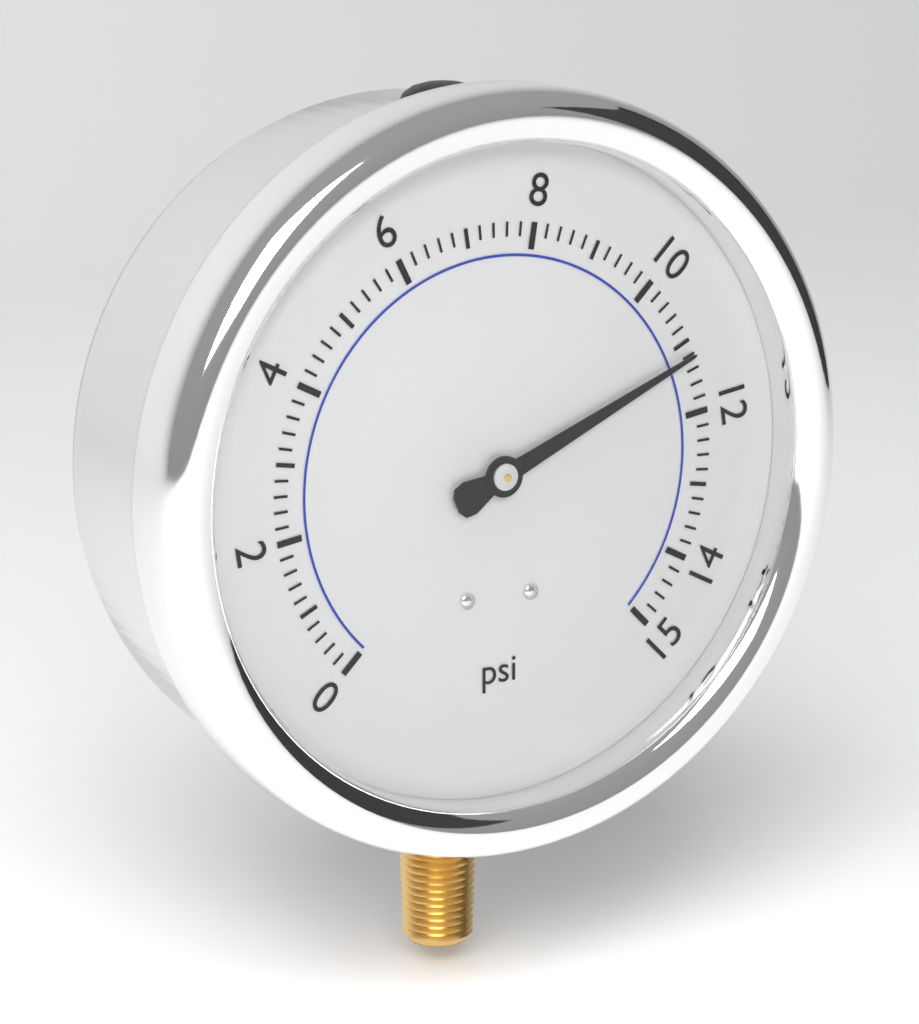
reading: 11.2 psi
